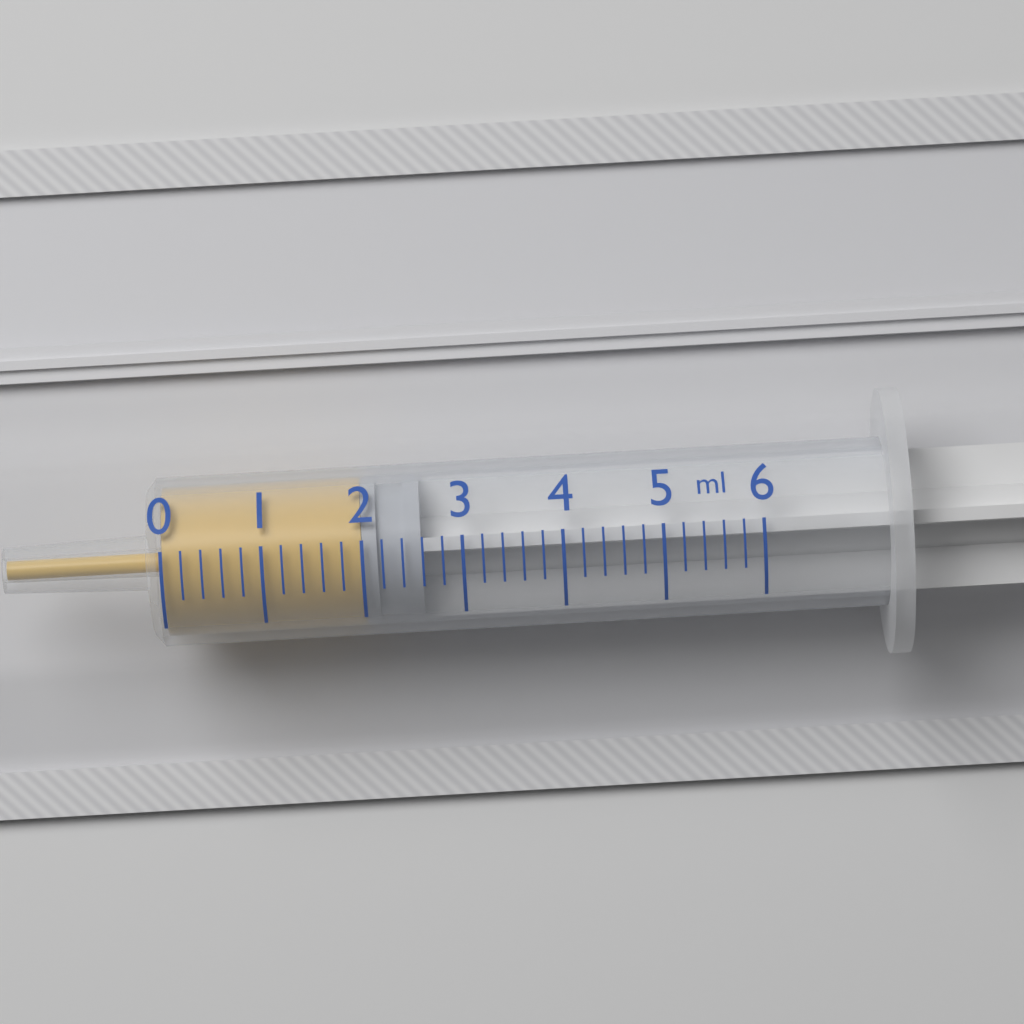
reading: 2.0 ml
